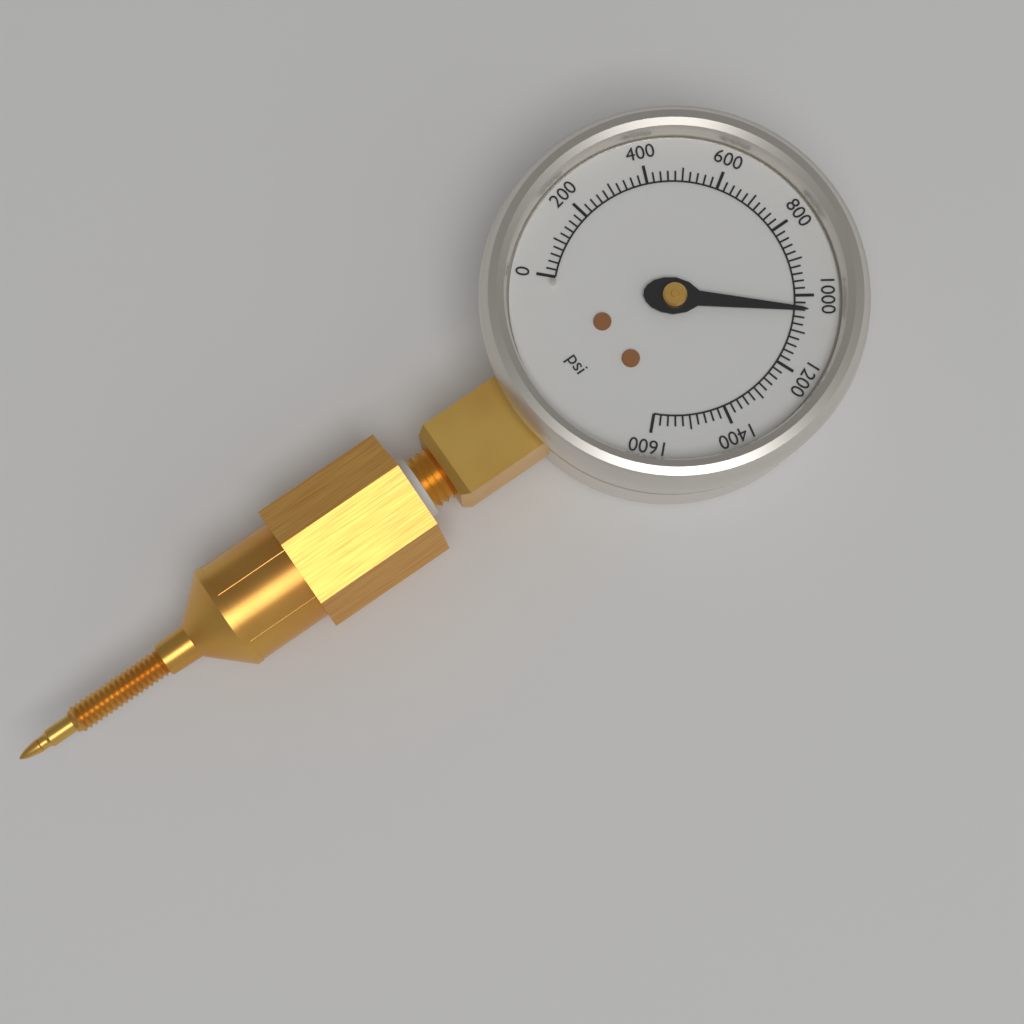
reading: 1040 psi
